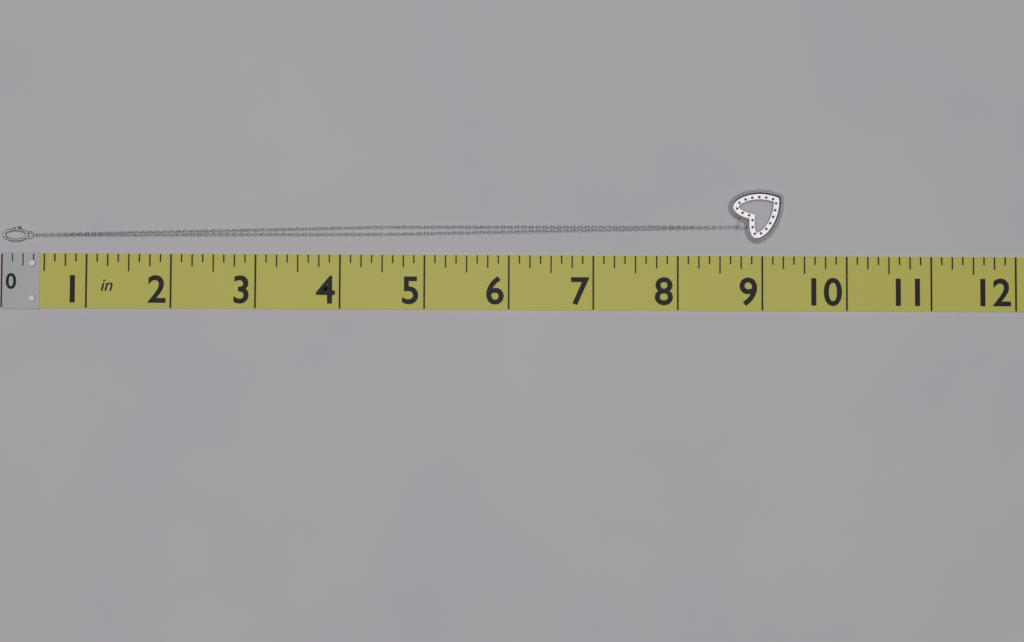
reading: 9.250 in
